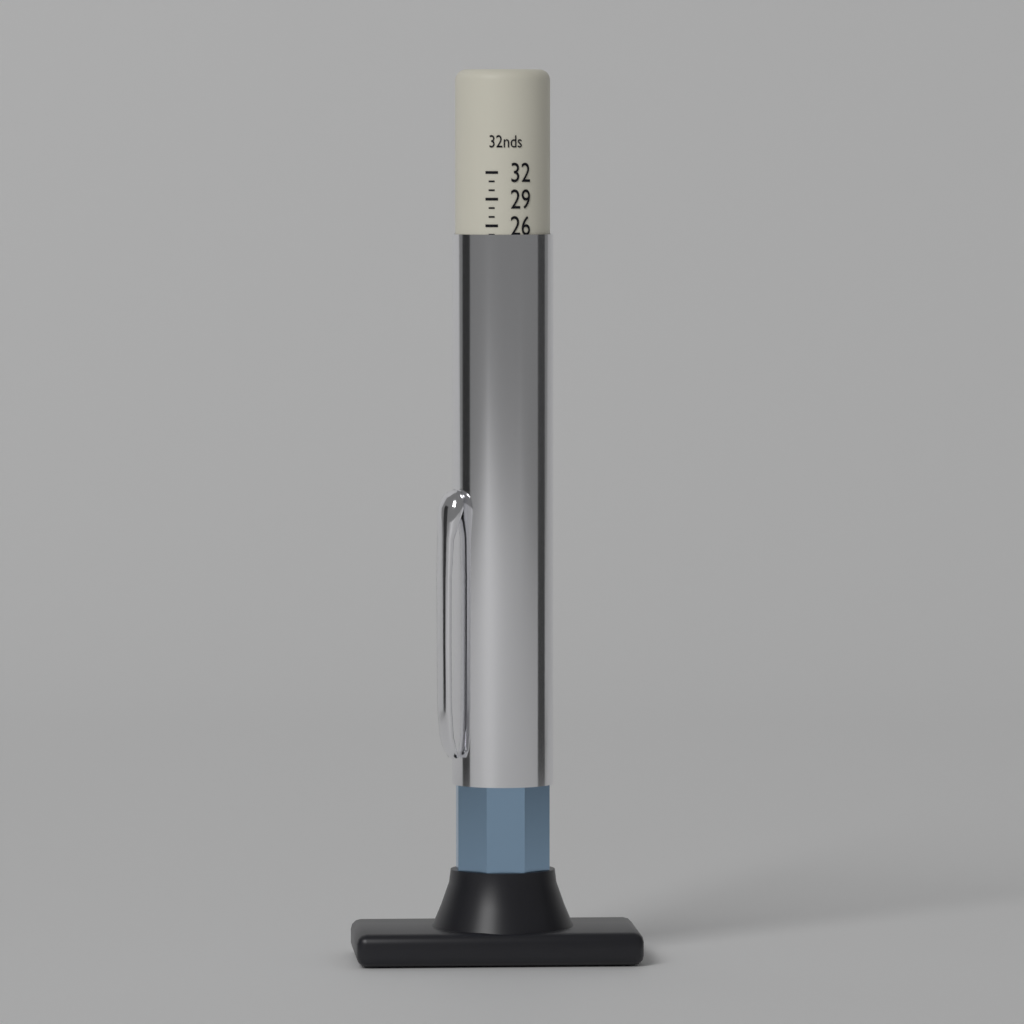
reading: 25 32nds
